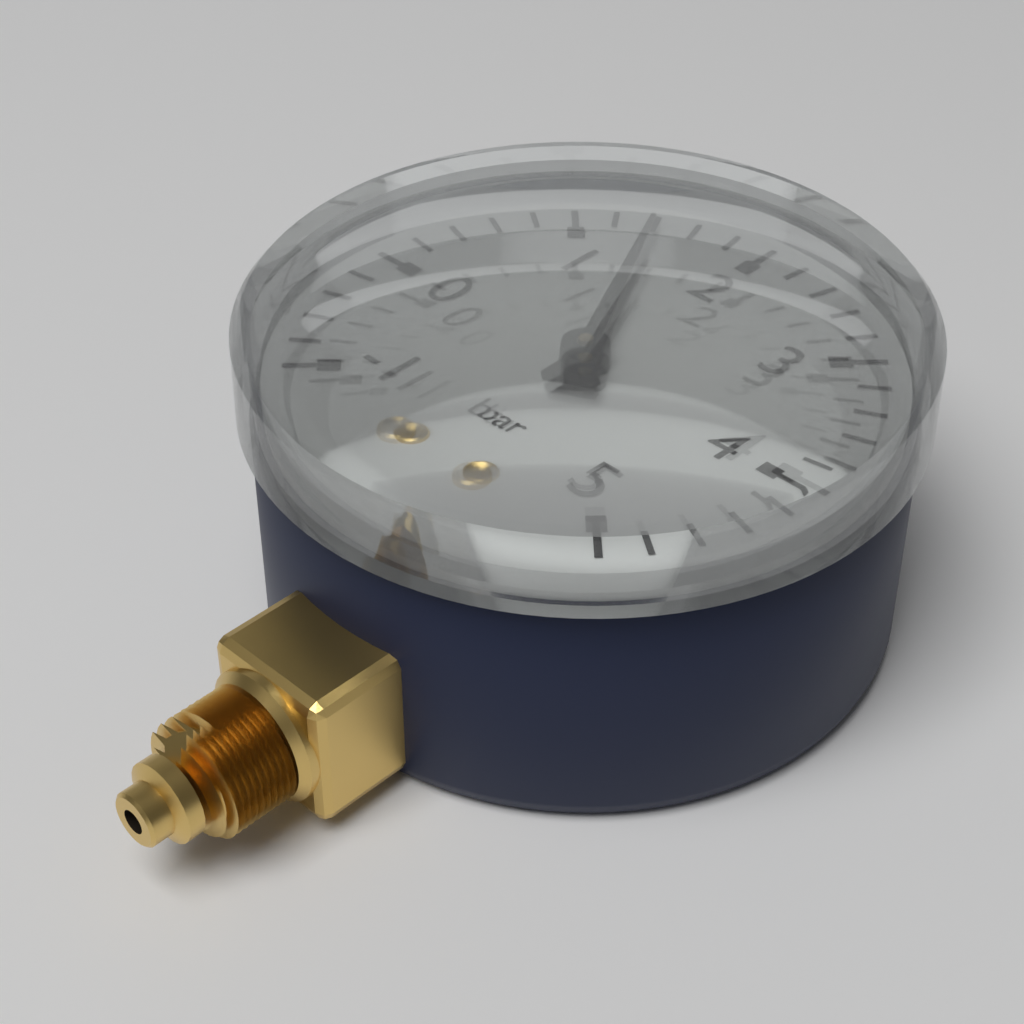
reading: 1.4 bar
